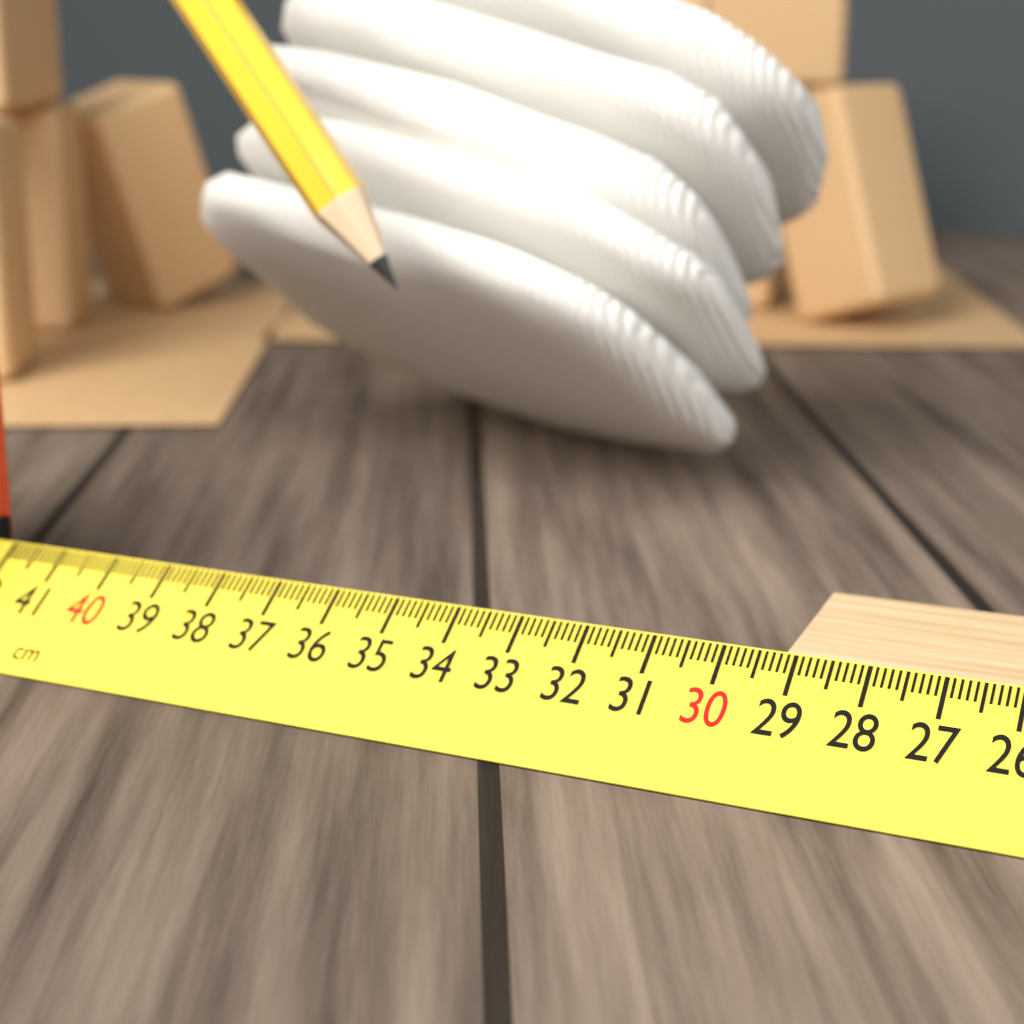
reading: 29.2 cm
